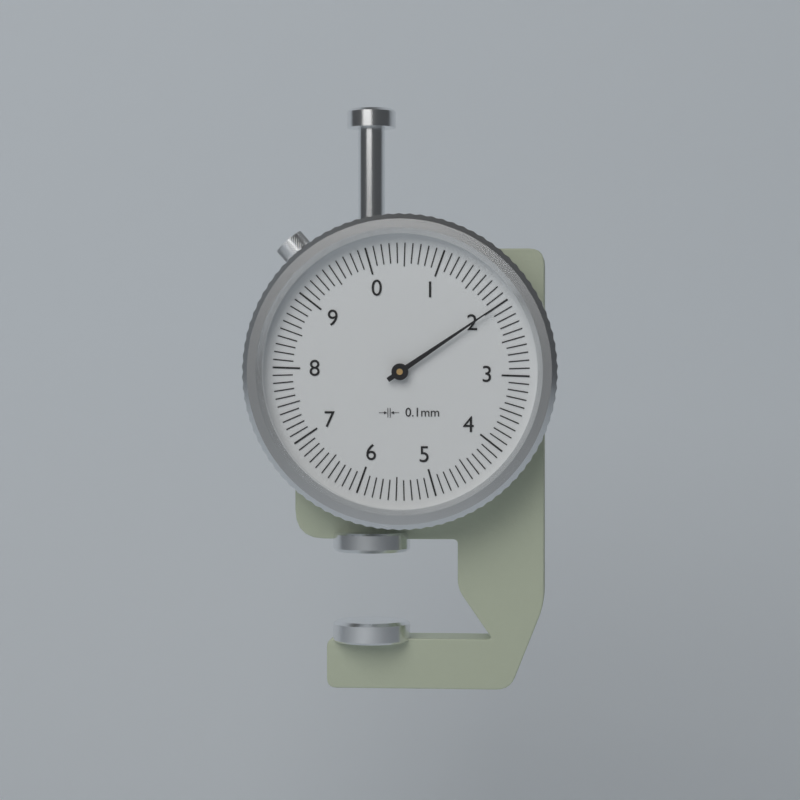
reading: 2.0 mm
